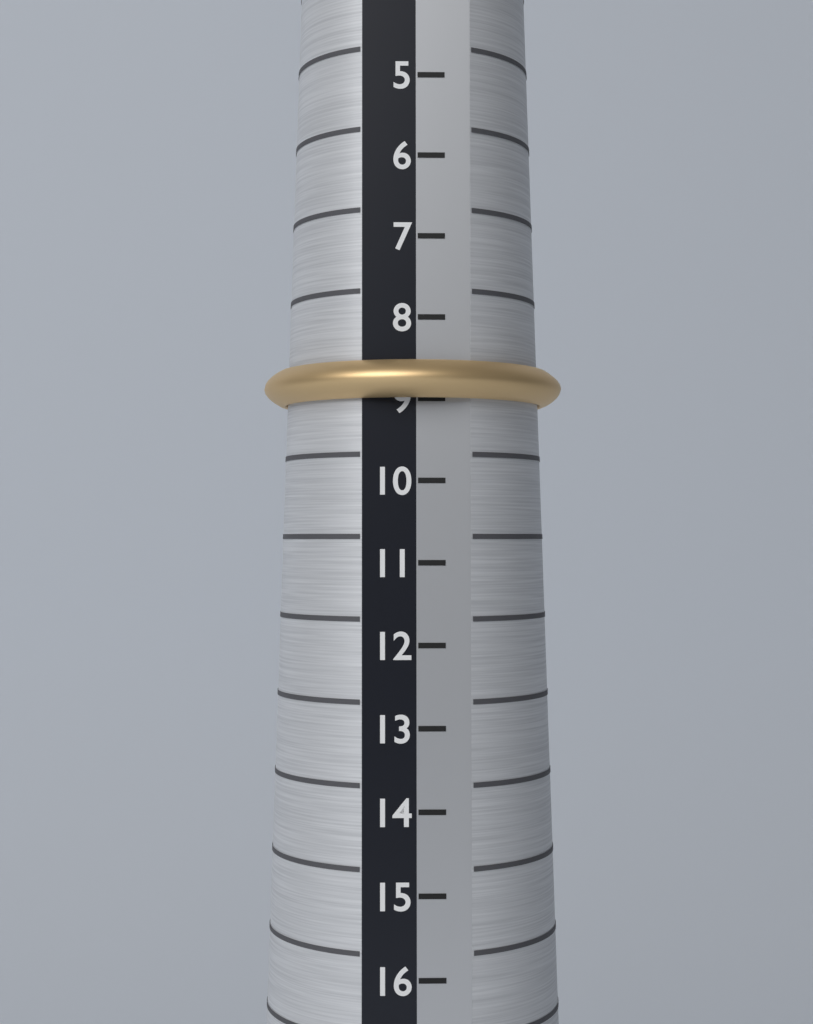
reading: 9 (no unit)
